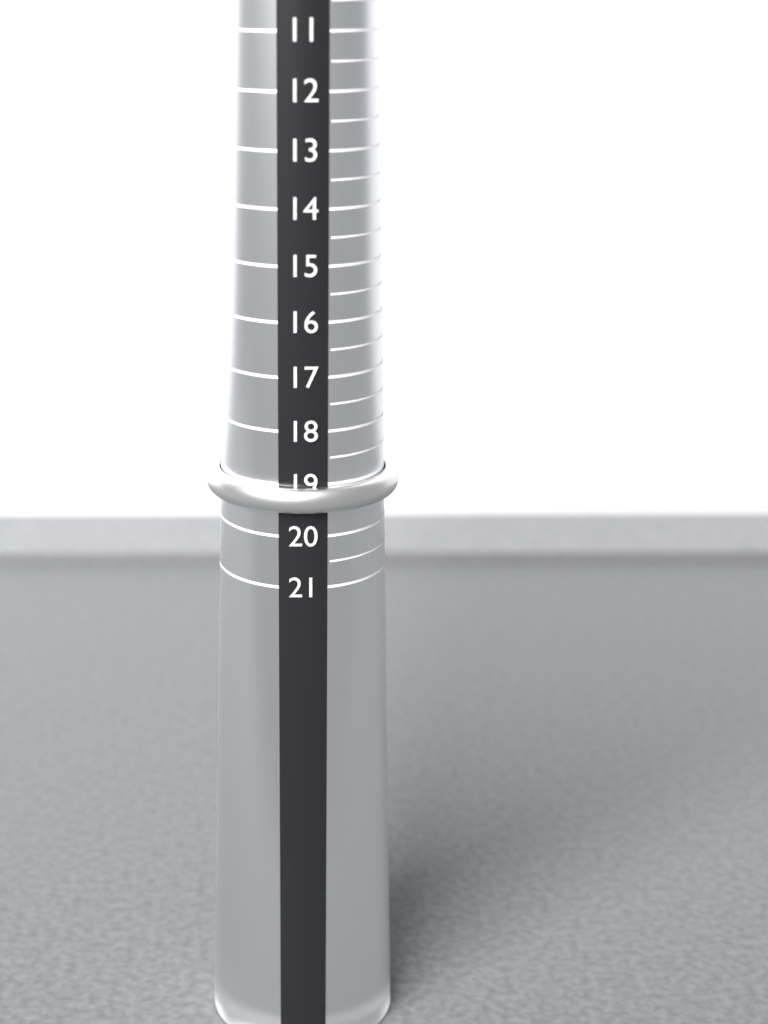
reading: 19.5 (no unit)
